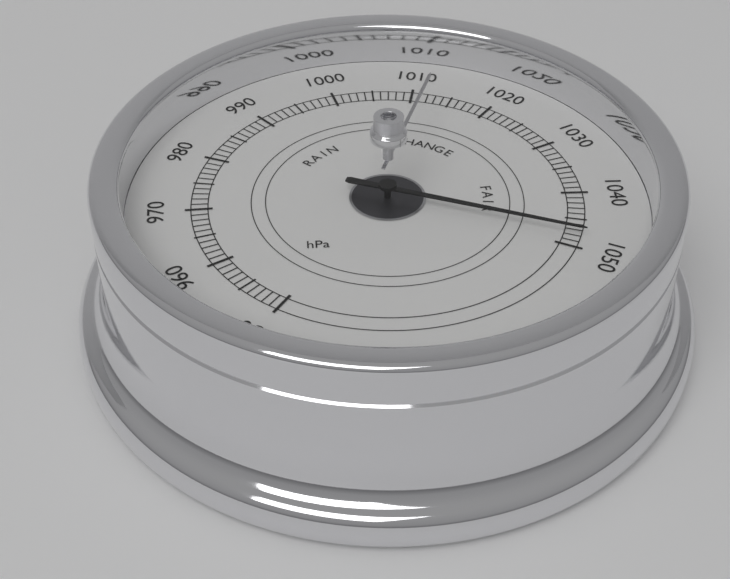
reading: 1048 hPa
